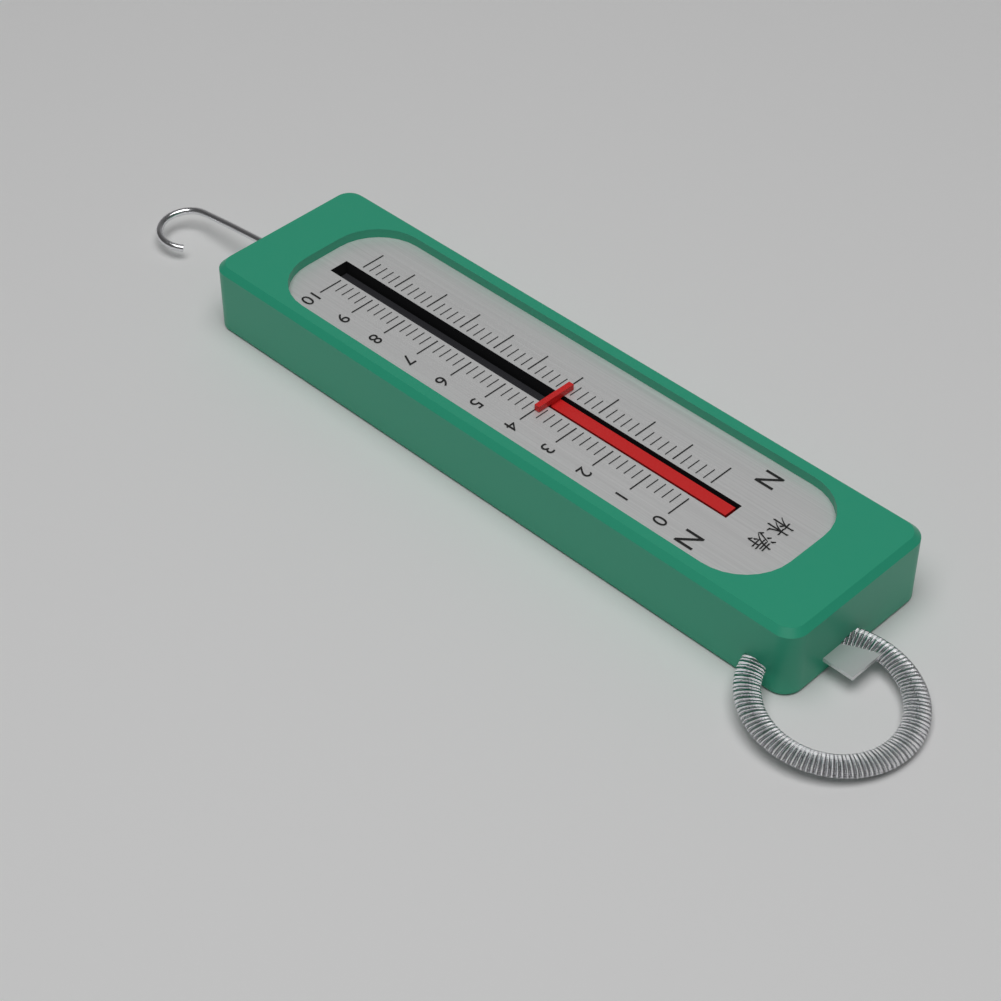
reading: 4.0 N
